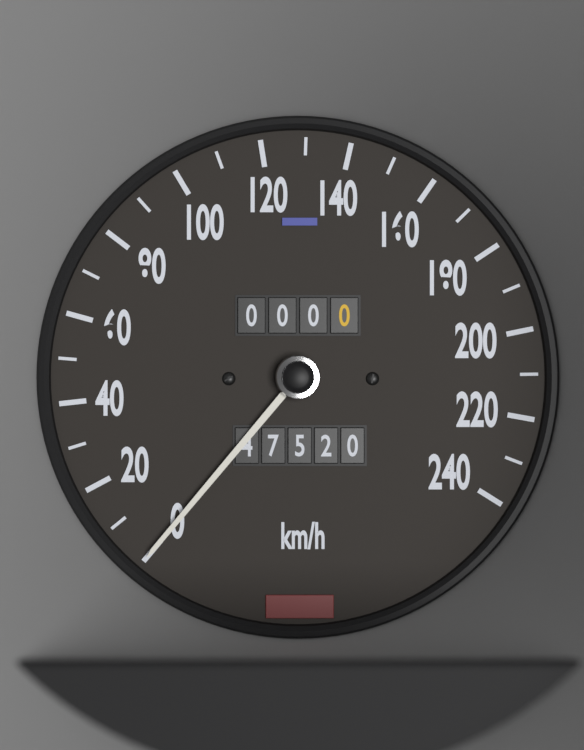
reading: 0 km/h
